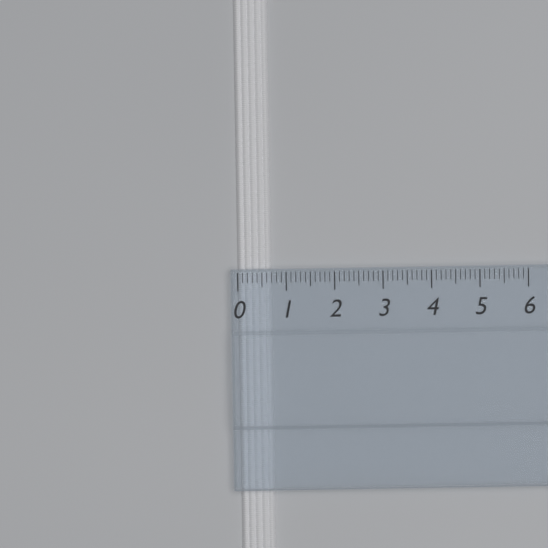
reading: 0.7 (no unit)
